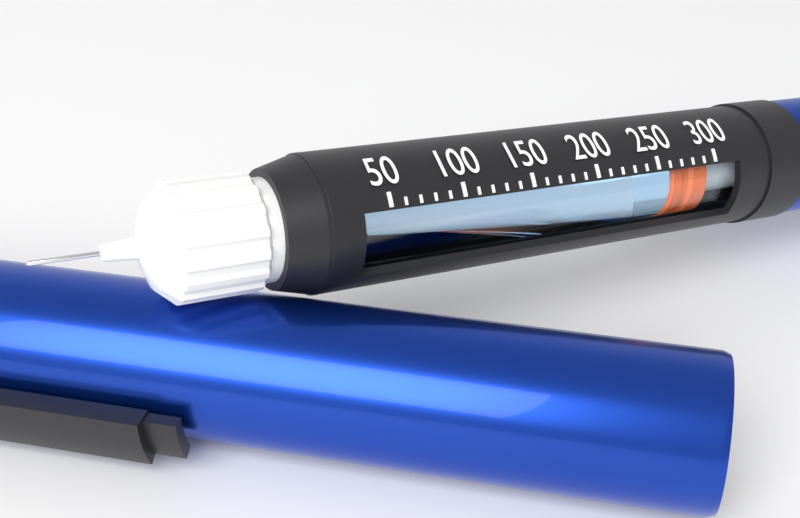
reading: 270 (no unit)
